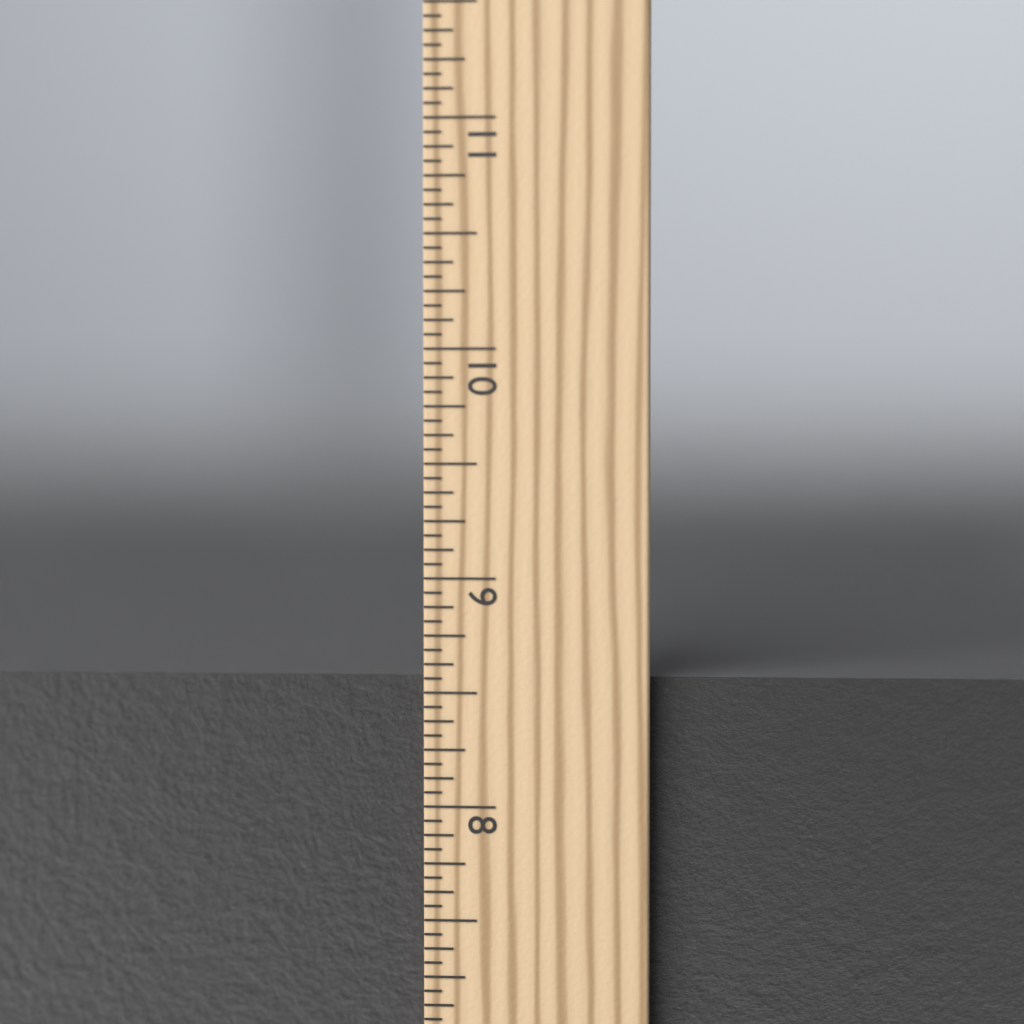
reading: 8.5625 in
